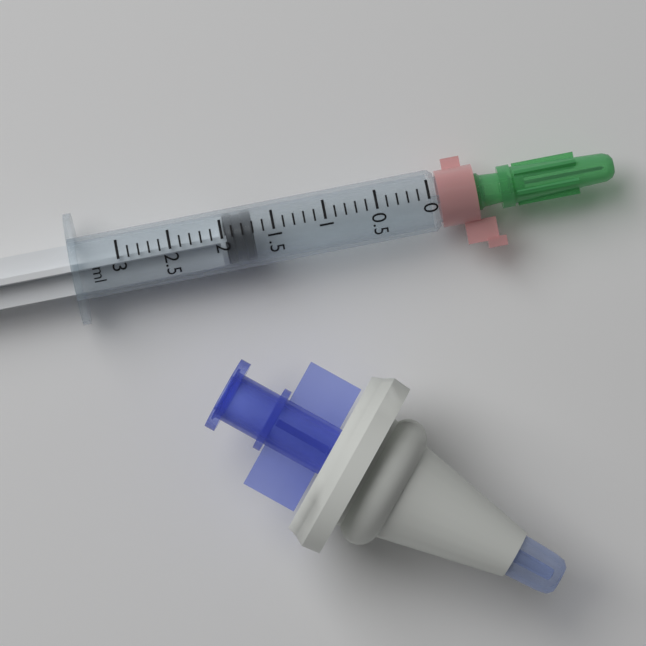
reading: 1.7 ml
